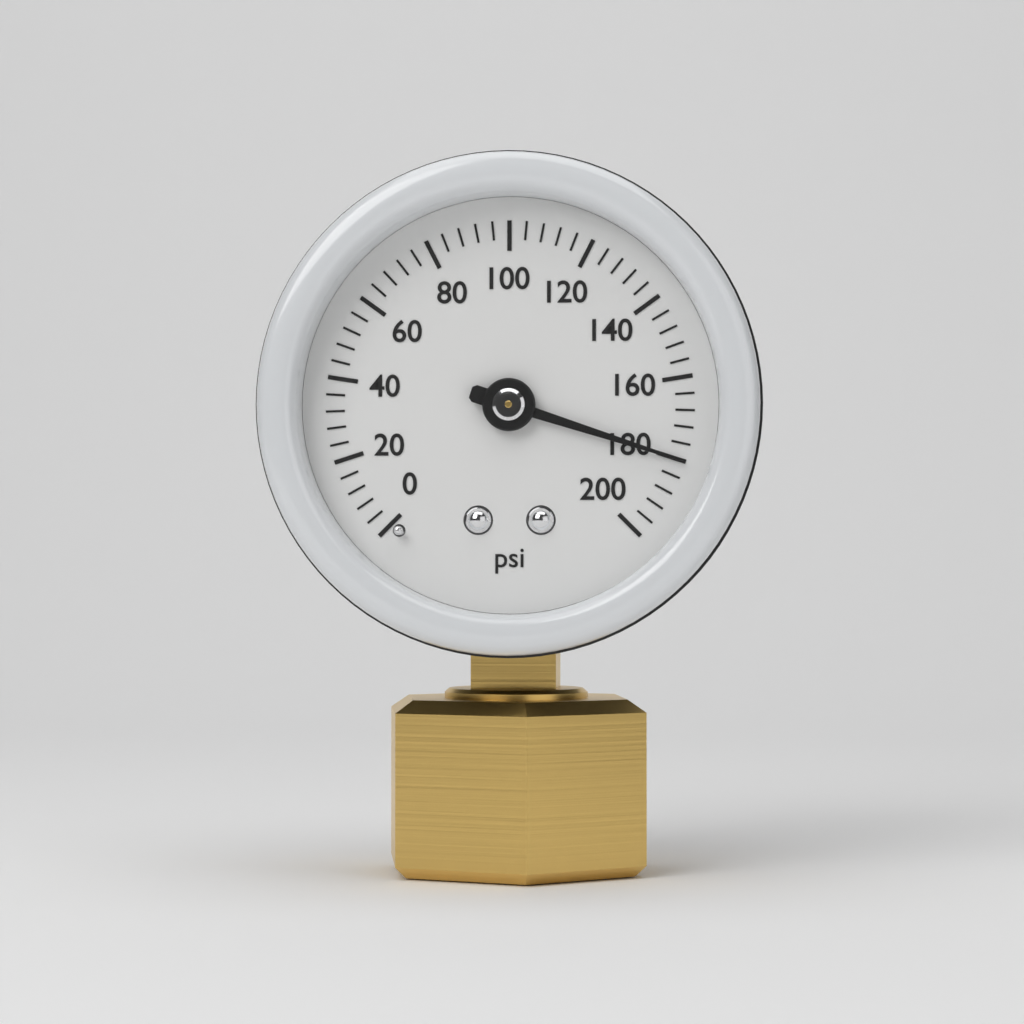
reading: 180 psi
